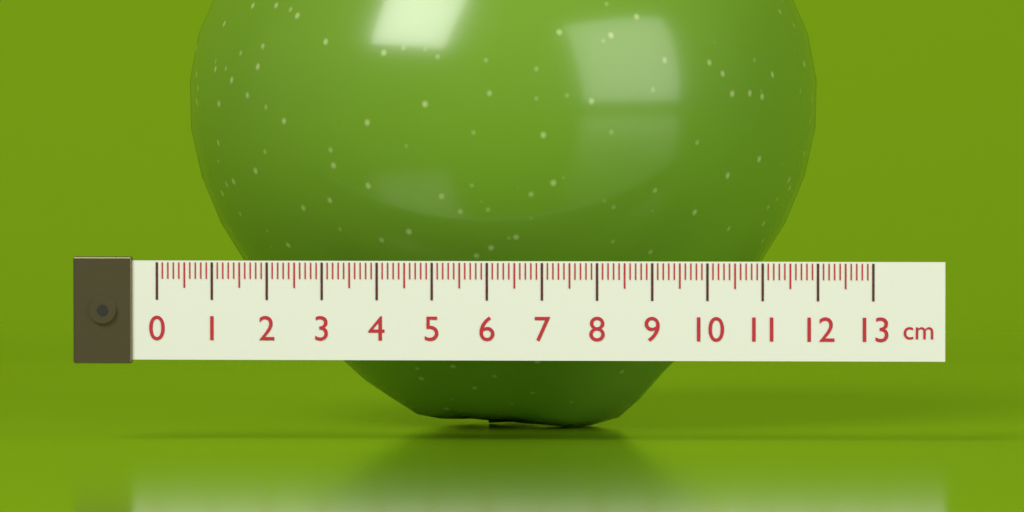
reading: 11.8 cm
